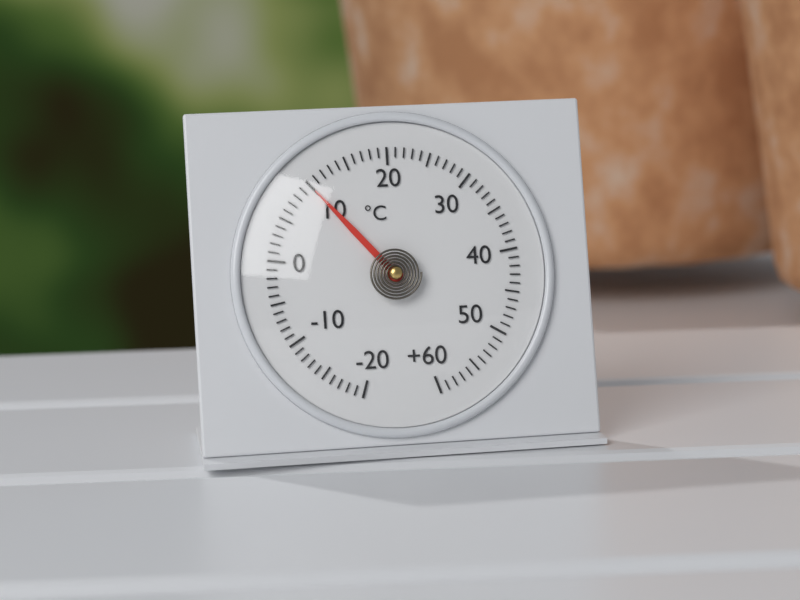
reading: 10 °C
